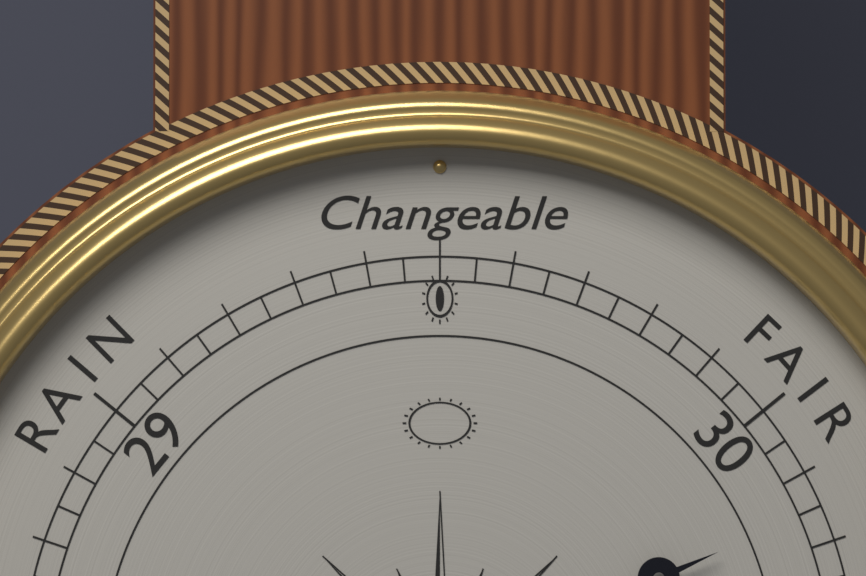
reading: 30.15 (no unit)
